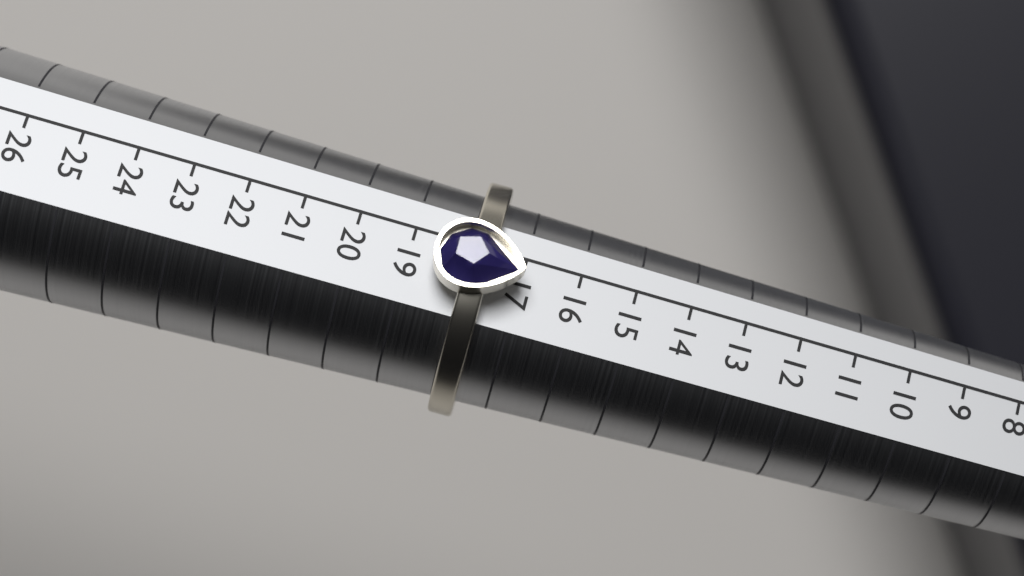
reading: 18 (no unit)
